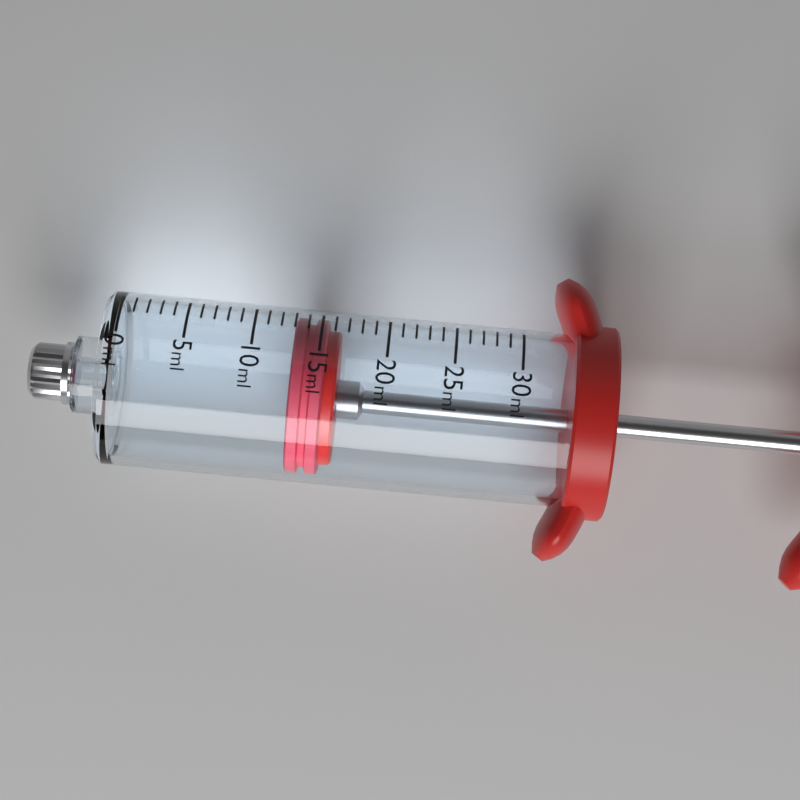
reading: 13 ml
